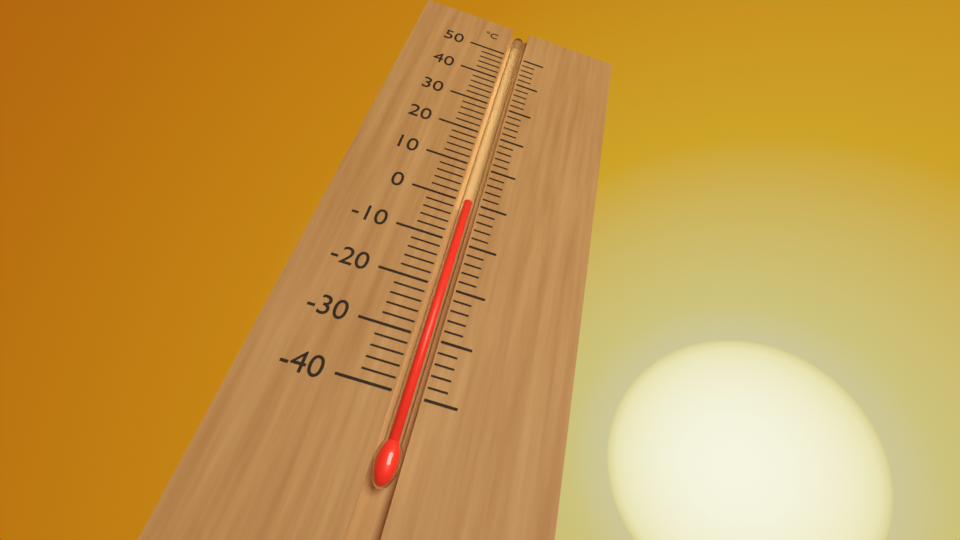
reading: 0 °C
